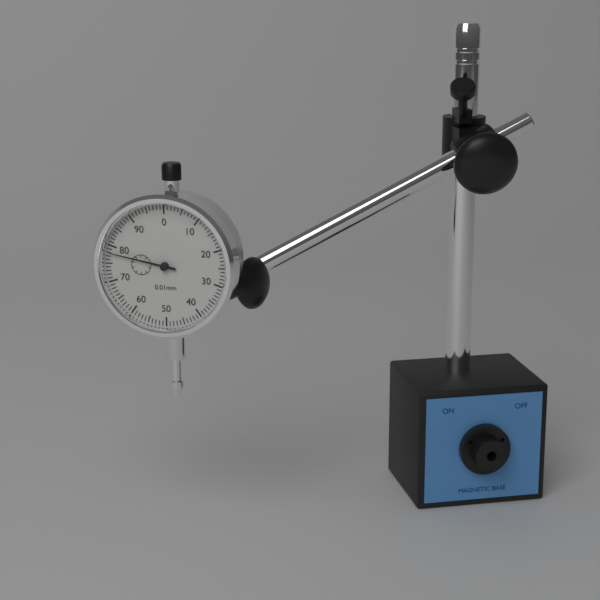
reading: 0.78 mm
